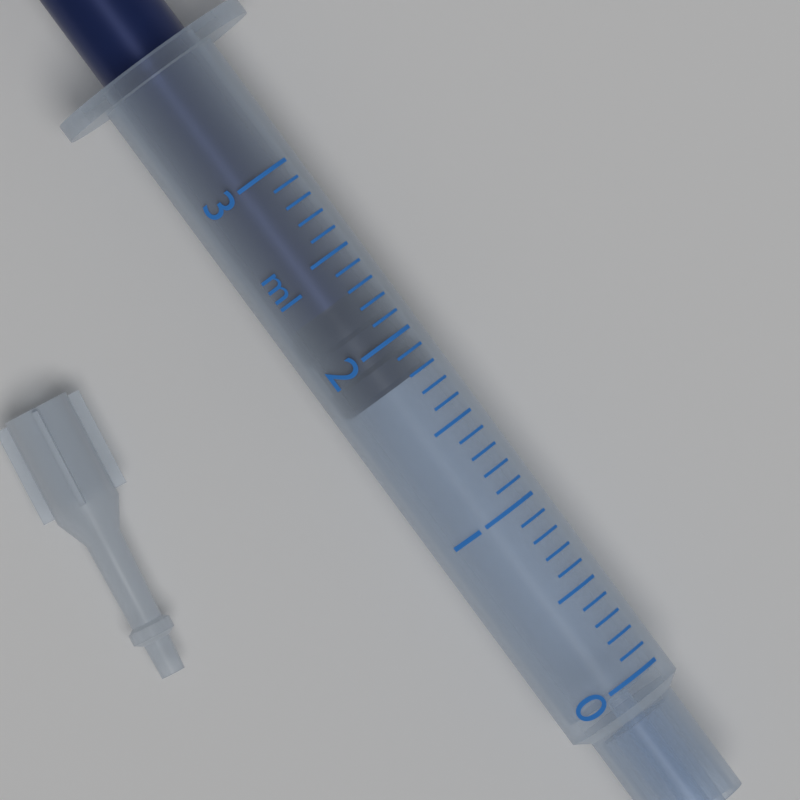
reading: 1.8 ml
